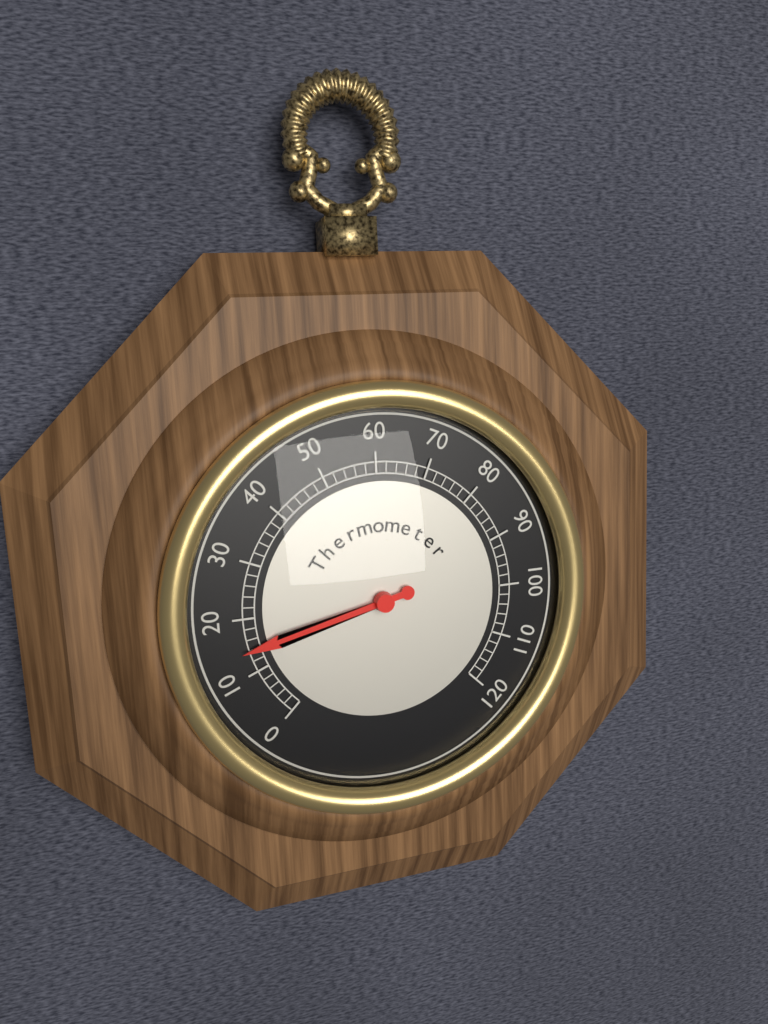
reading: 14 (no unit)
